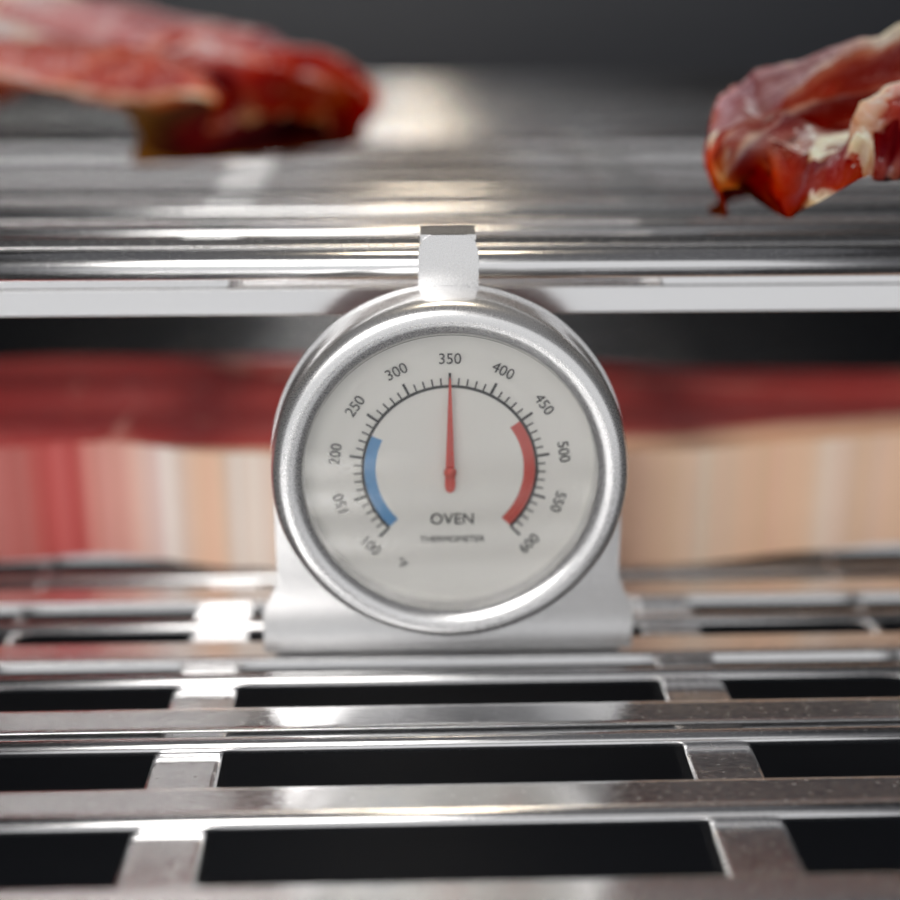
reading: 350 °F
